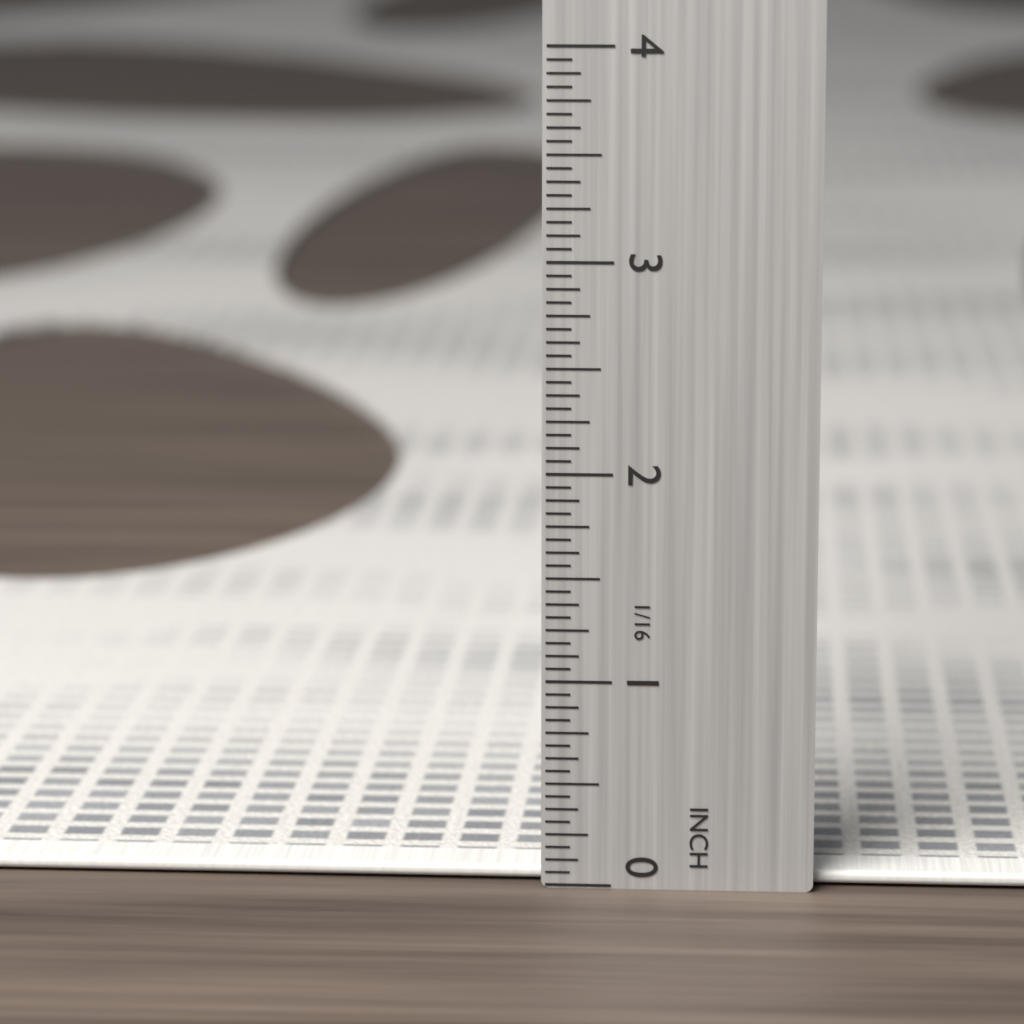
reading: 0.0625 in
